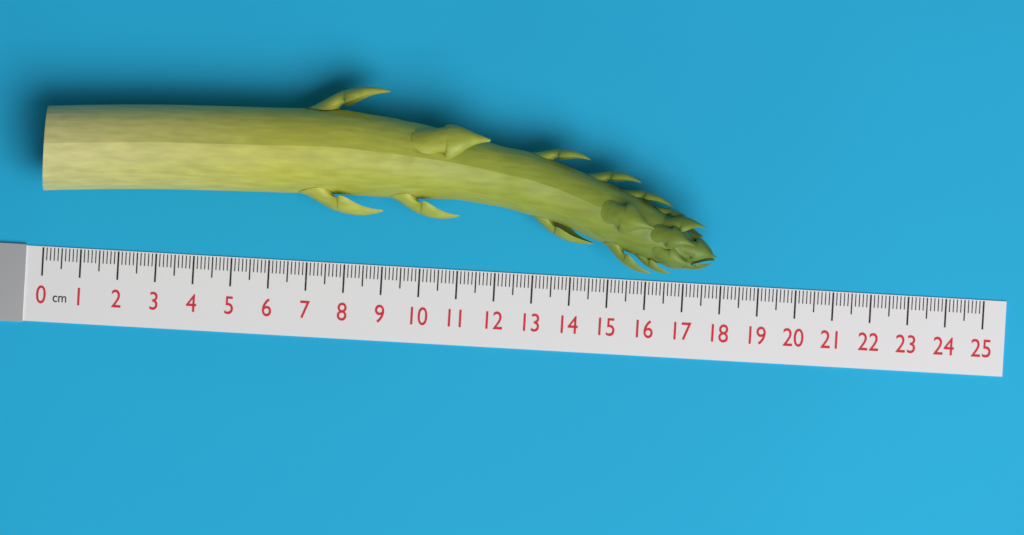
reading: 17.8 cm
